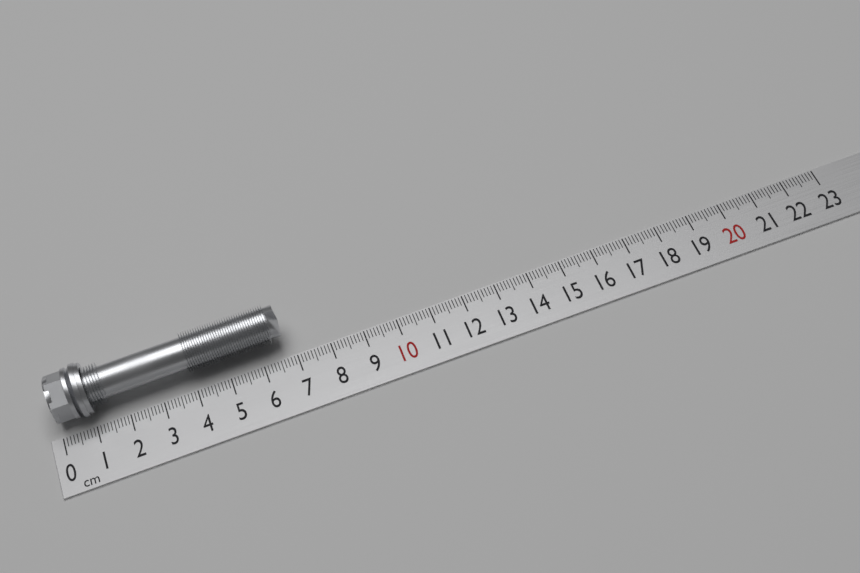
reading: 6.8 cm
